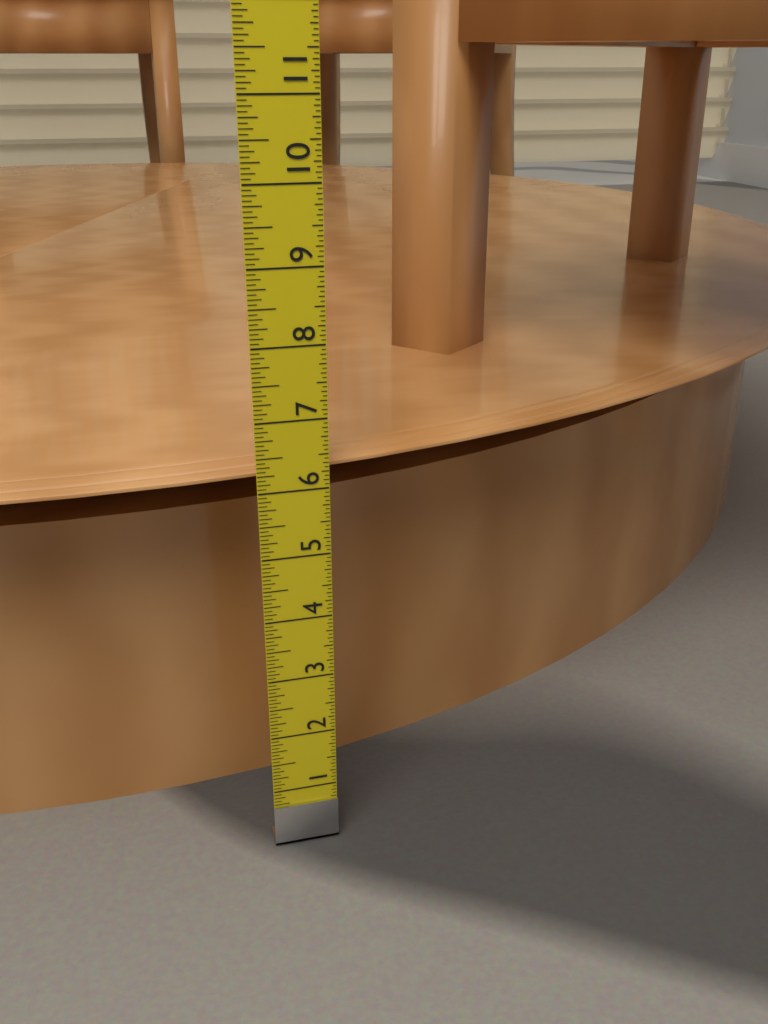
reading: 6.3125 in
